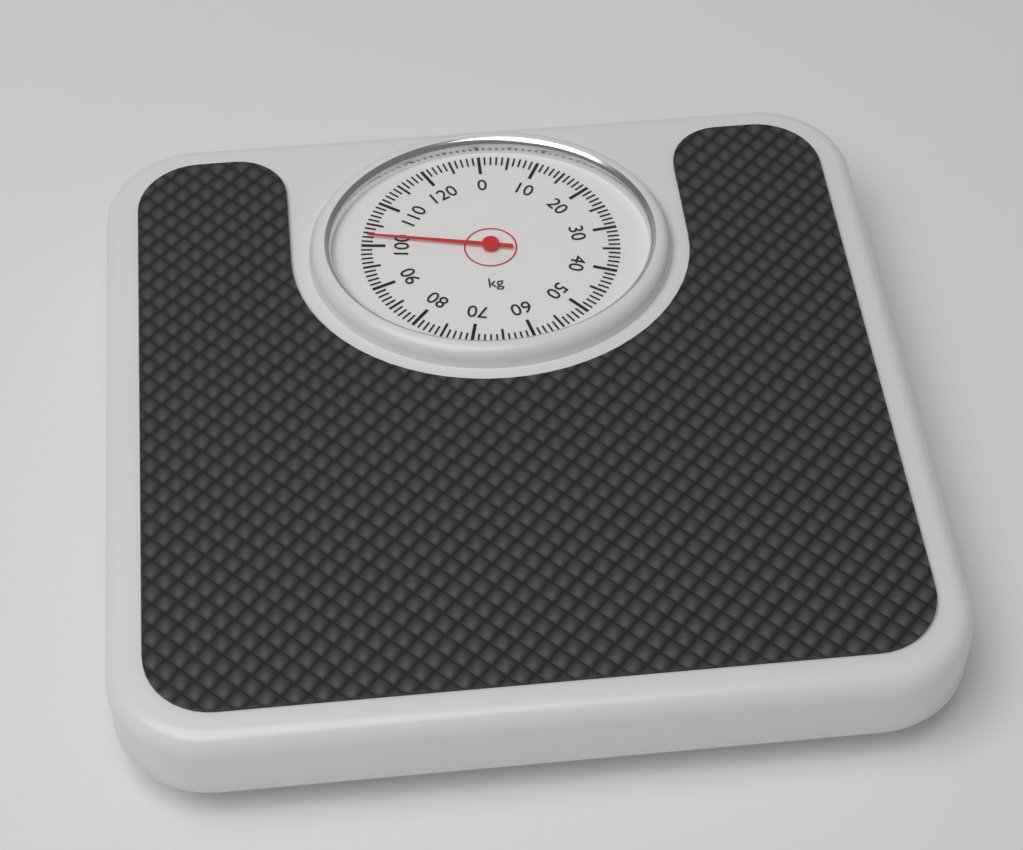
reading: 102 kg
